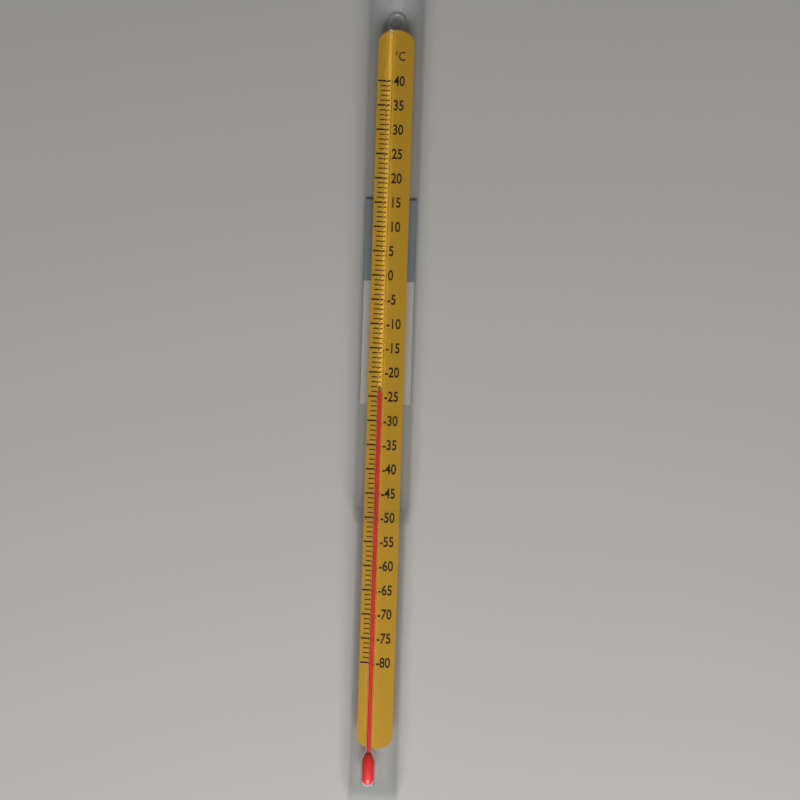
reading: -24 °C
